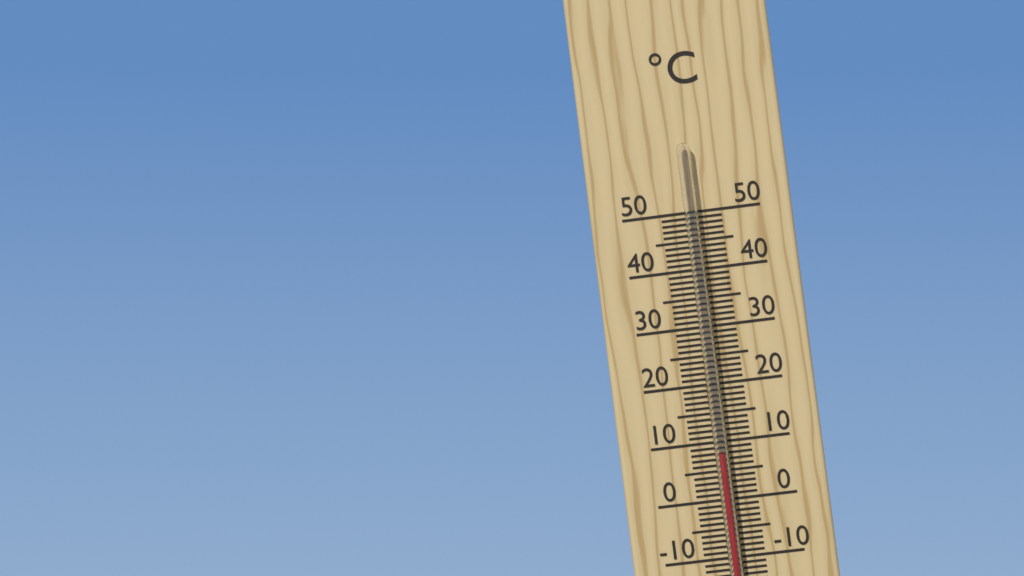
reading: 8 °C
